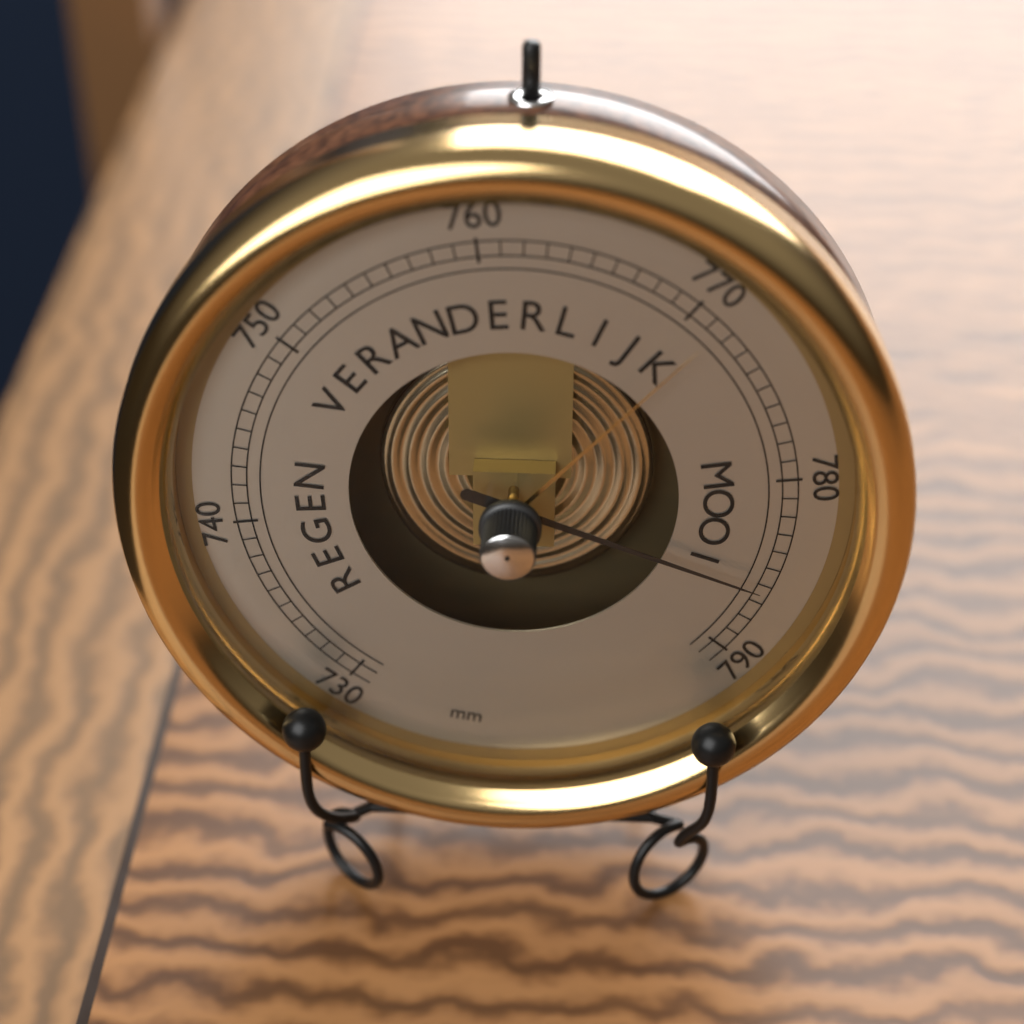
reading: 786 mm
